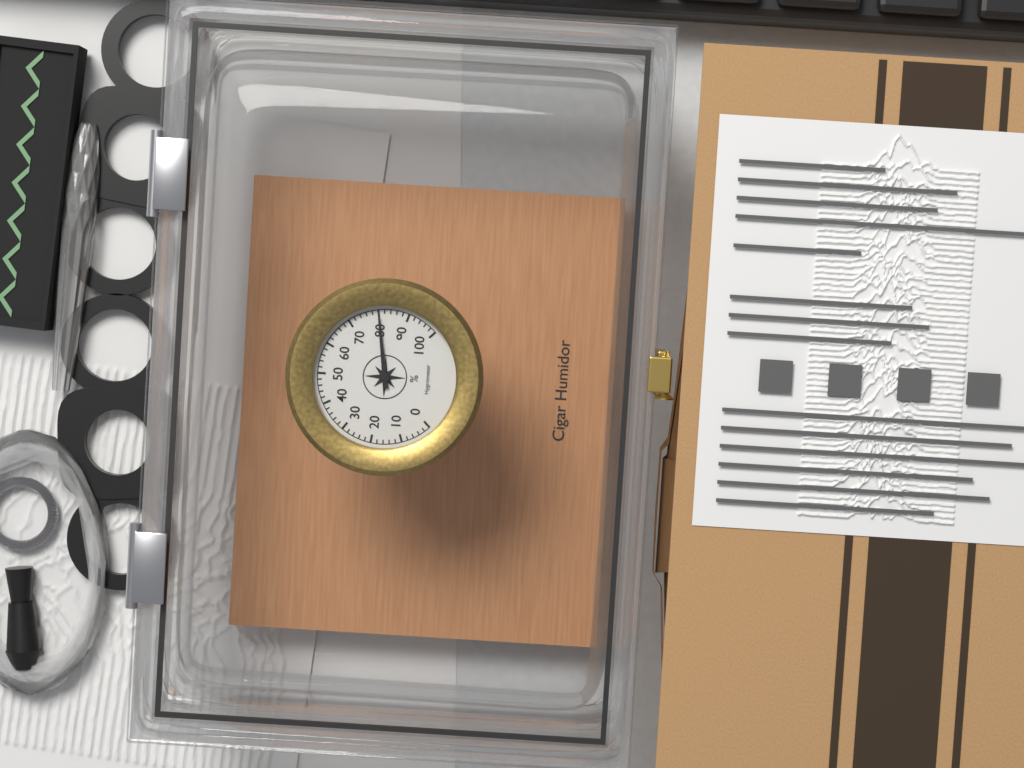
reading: 80 %
